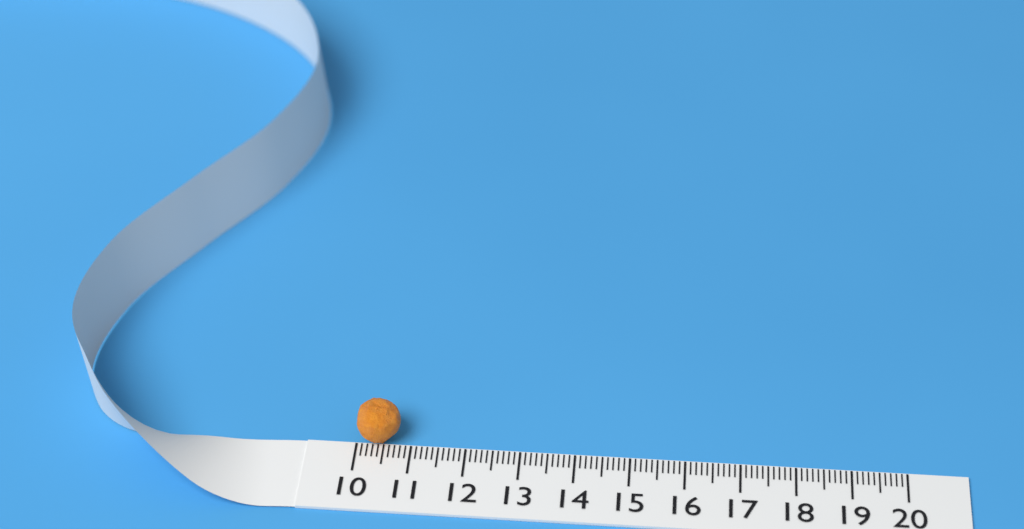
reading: 10.8 (no unit)
